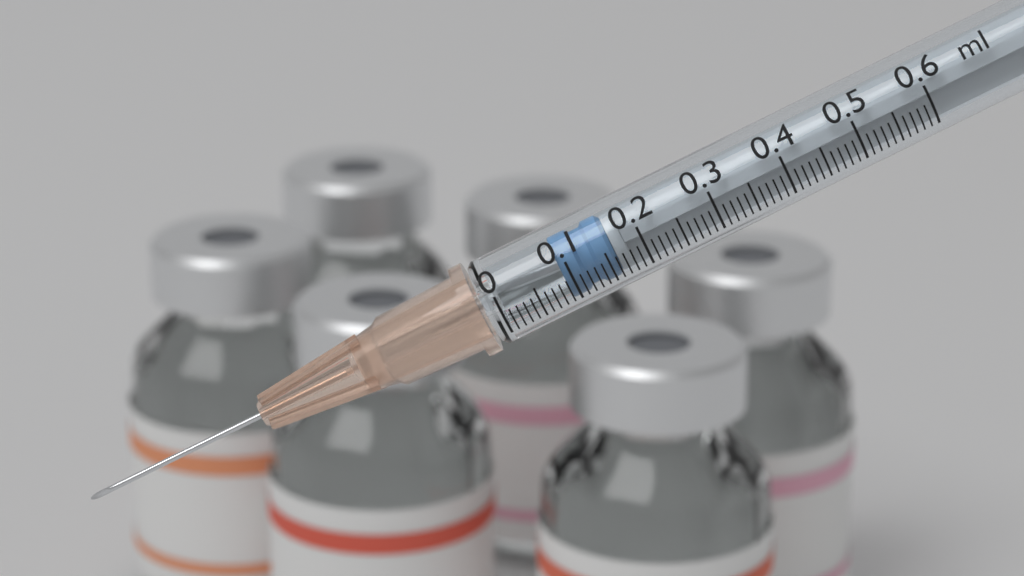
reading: 0.09 ml
